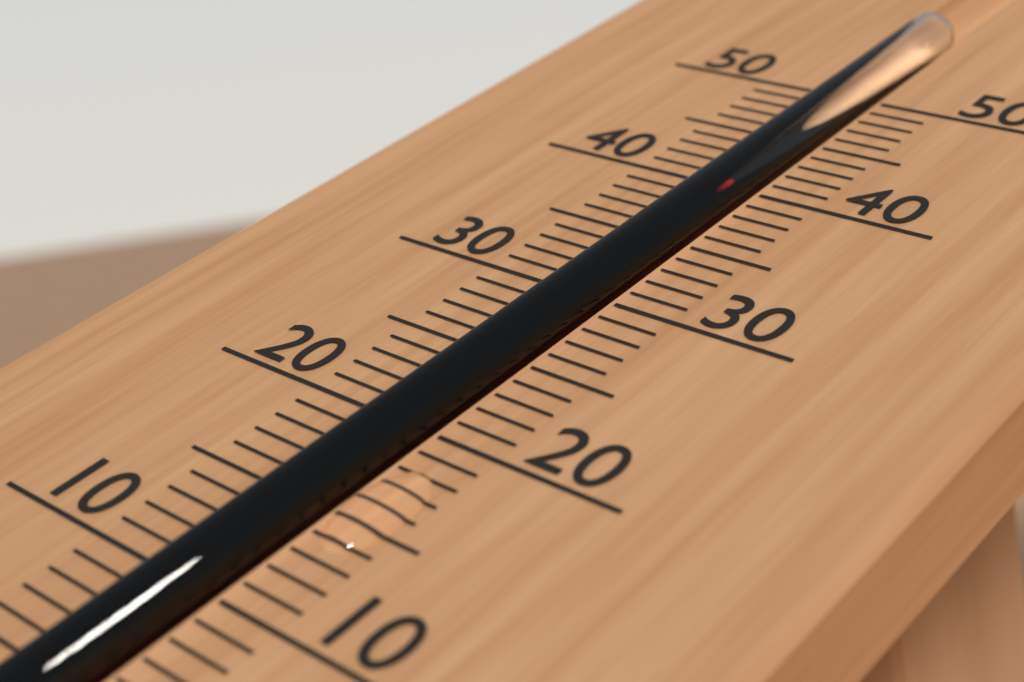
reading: 40.5 (no unit)
